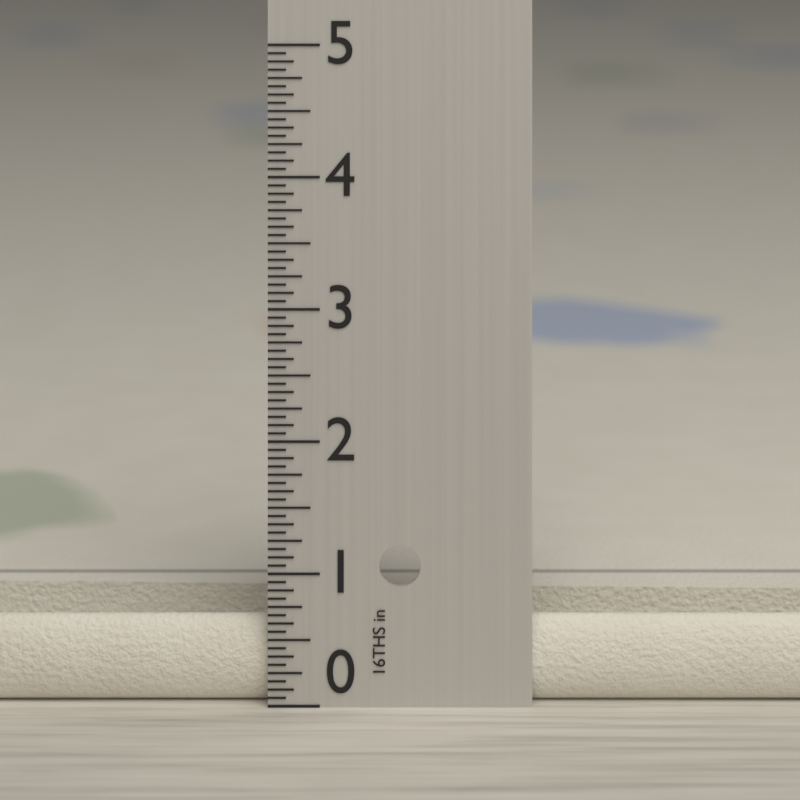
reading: 0.6500 in
